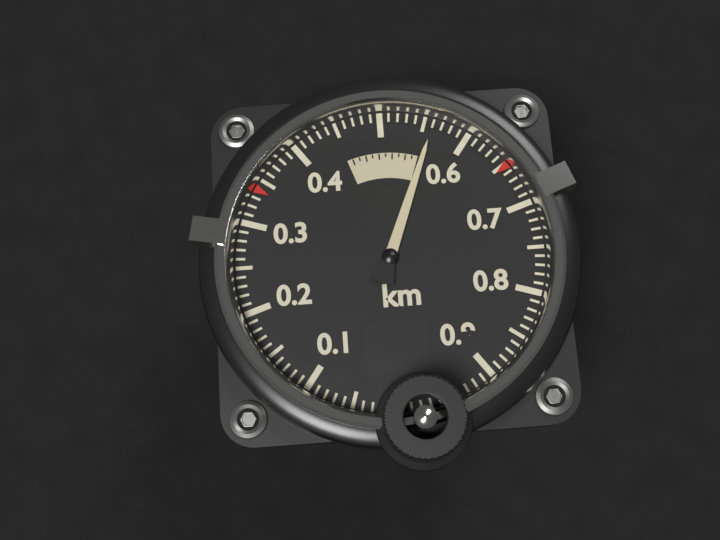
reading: 0.56 km
